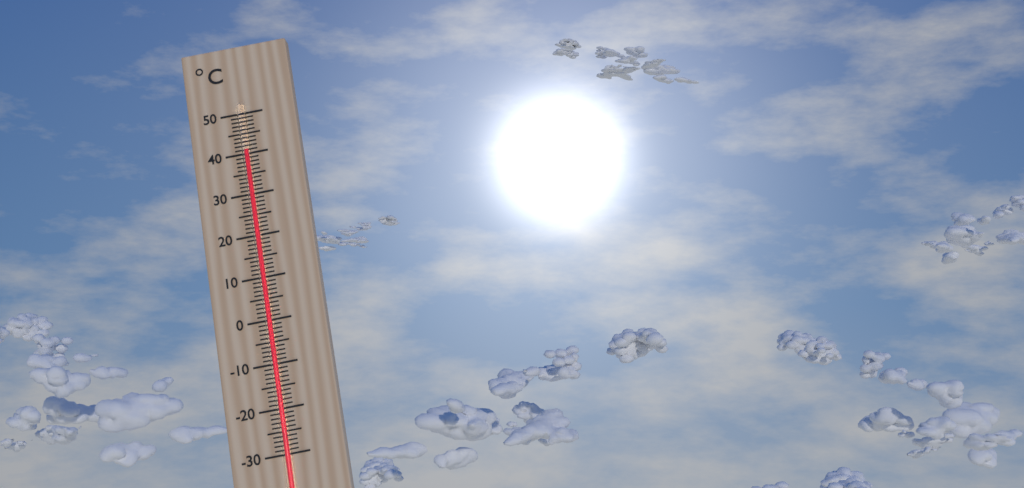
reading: 41 °C
